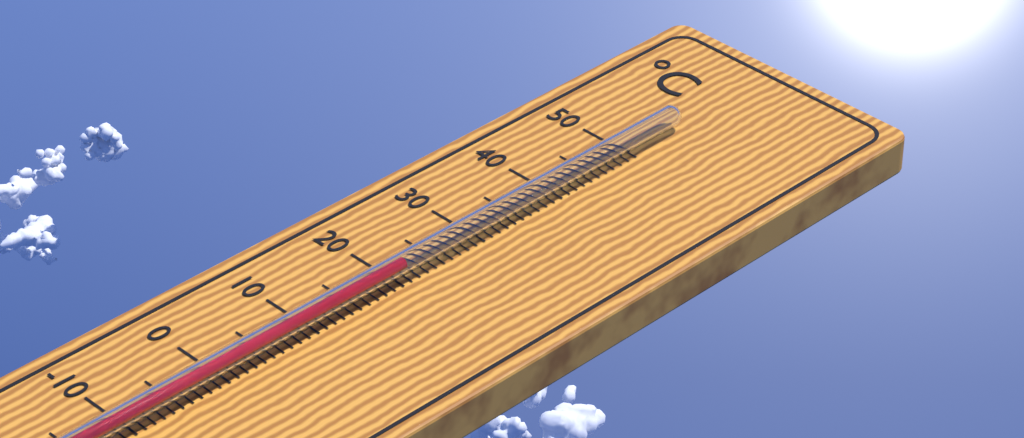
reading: 21 °C
